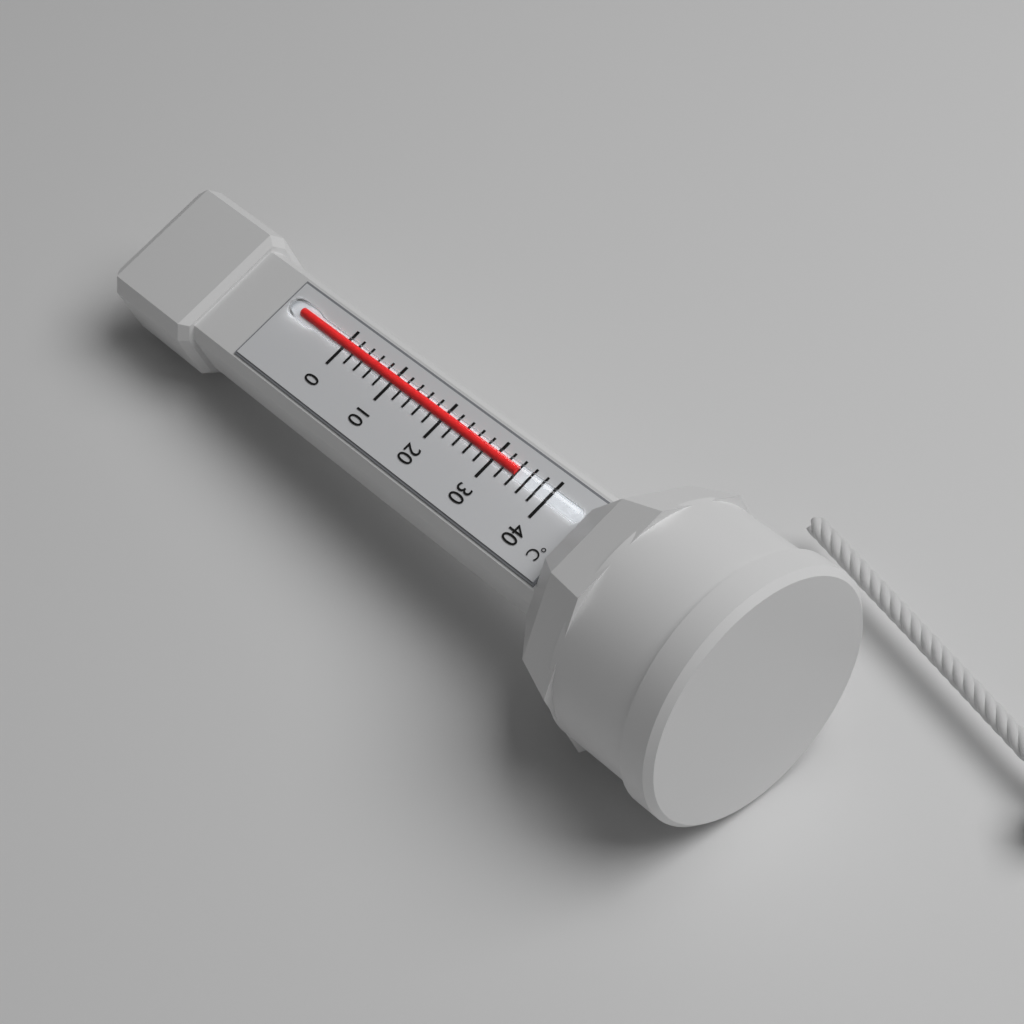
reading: 34 °C
